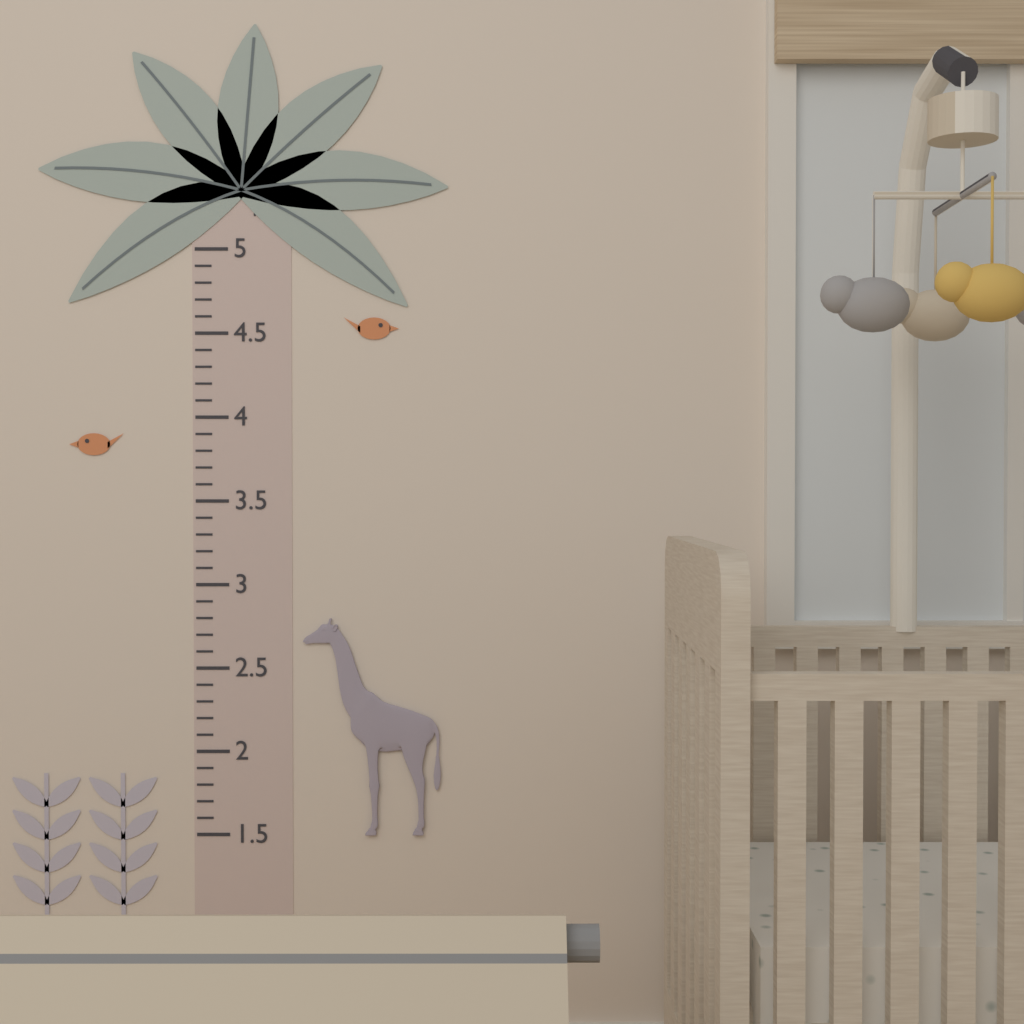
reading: 2.8 ft
